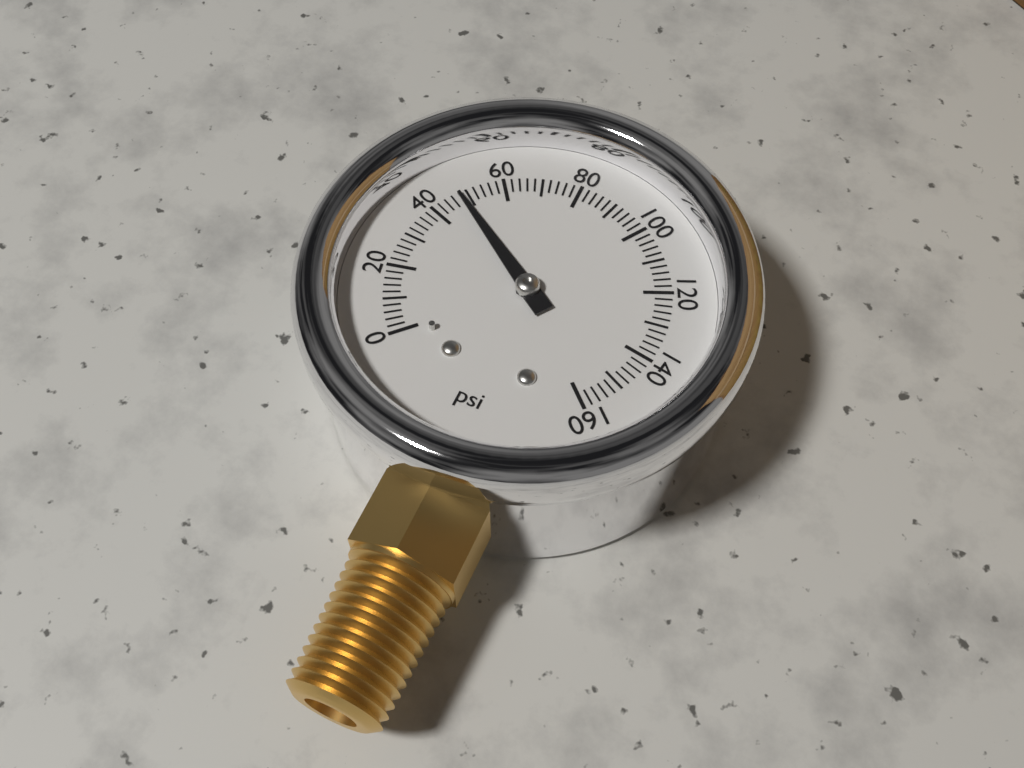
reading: 48 psi
